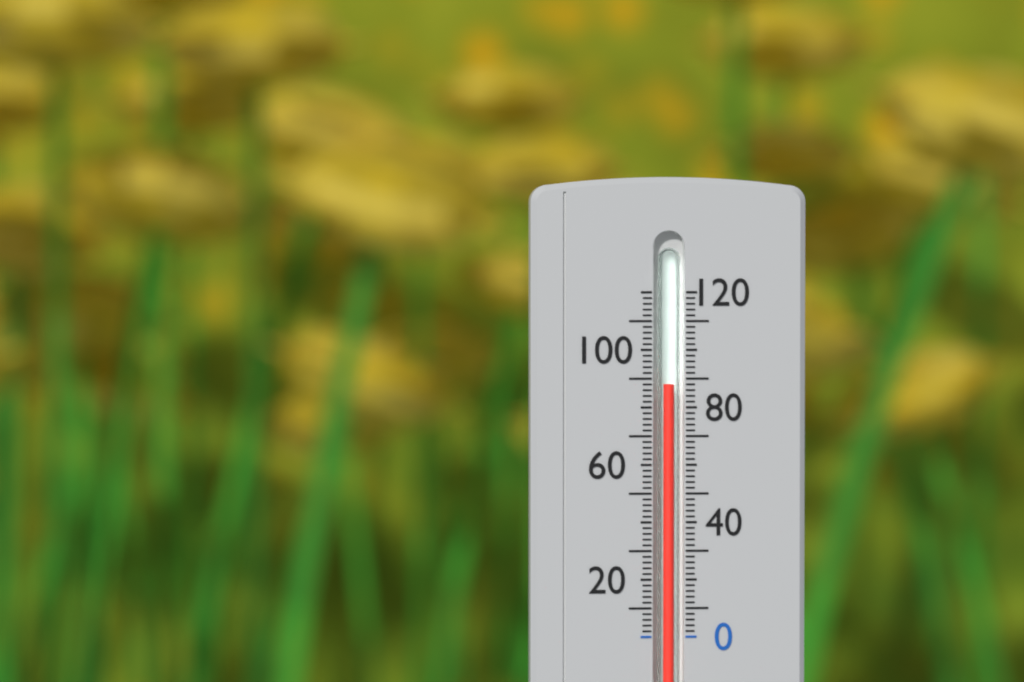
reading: 88 (no unit)
